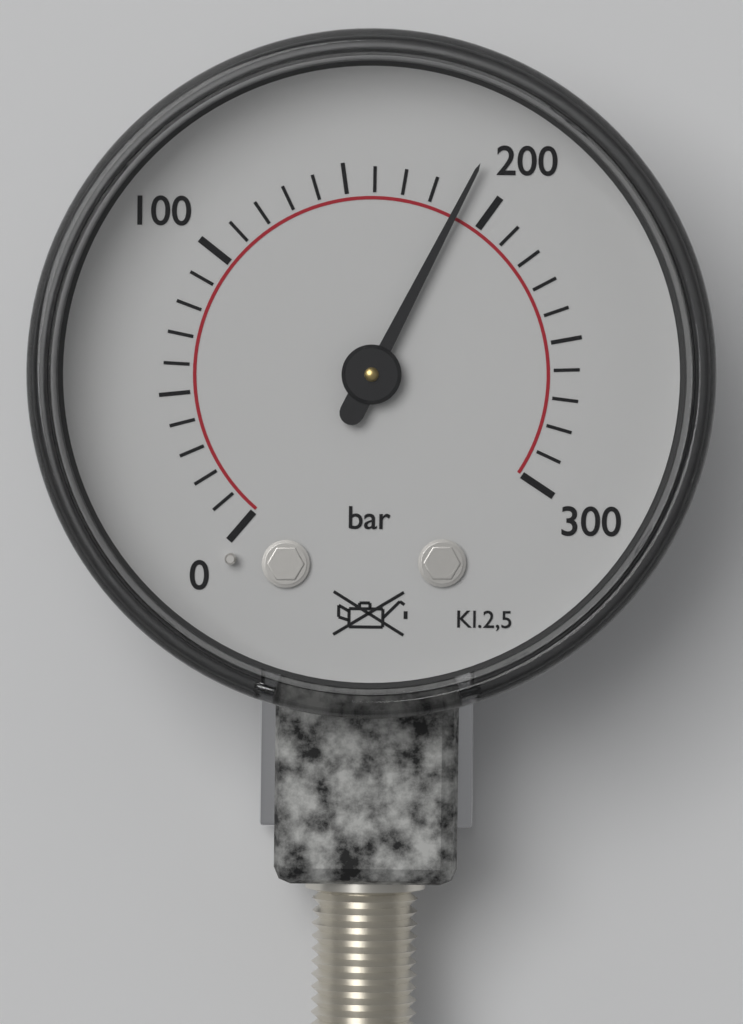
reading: 190 bar
